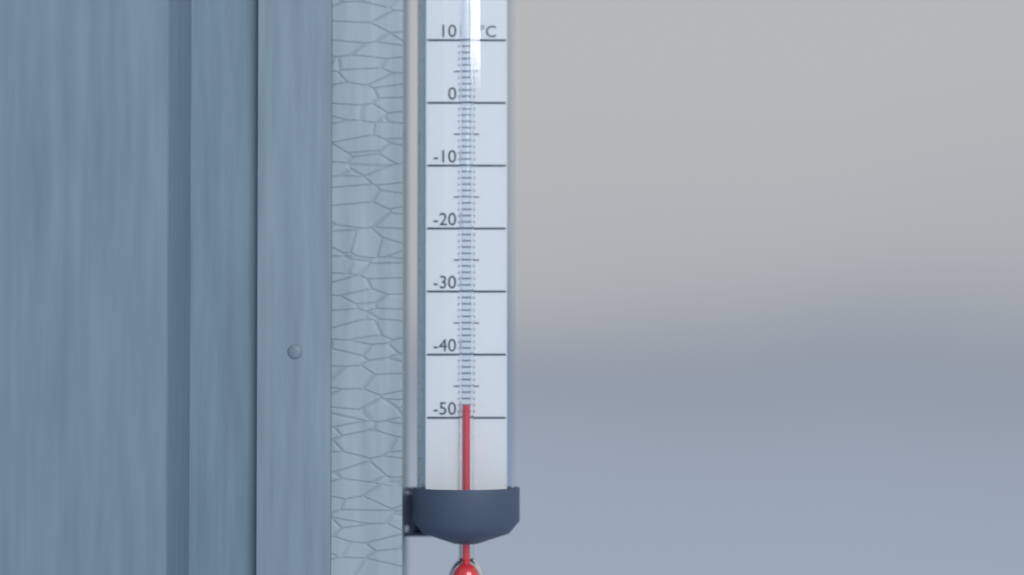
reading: -48 °C
